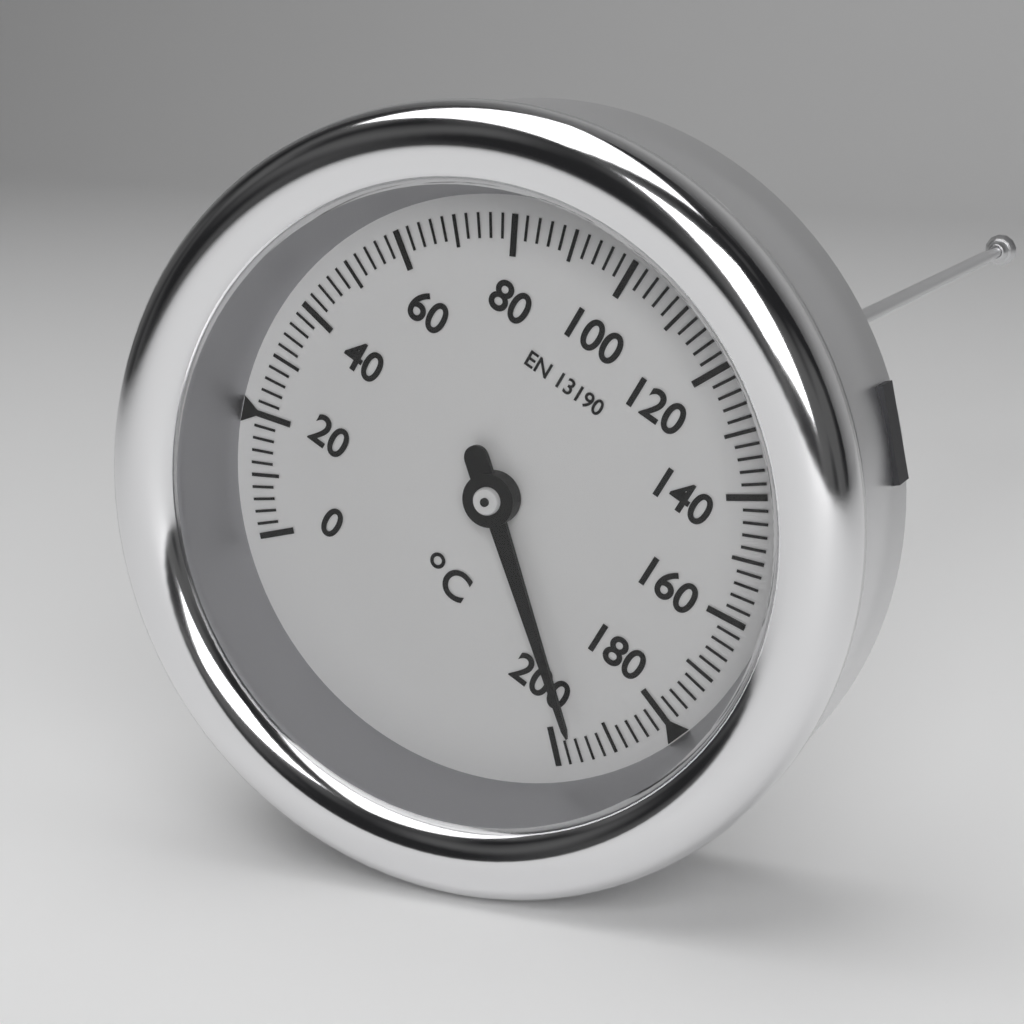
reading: 196 °C
